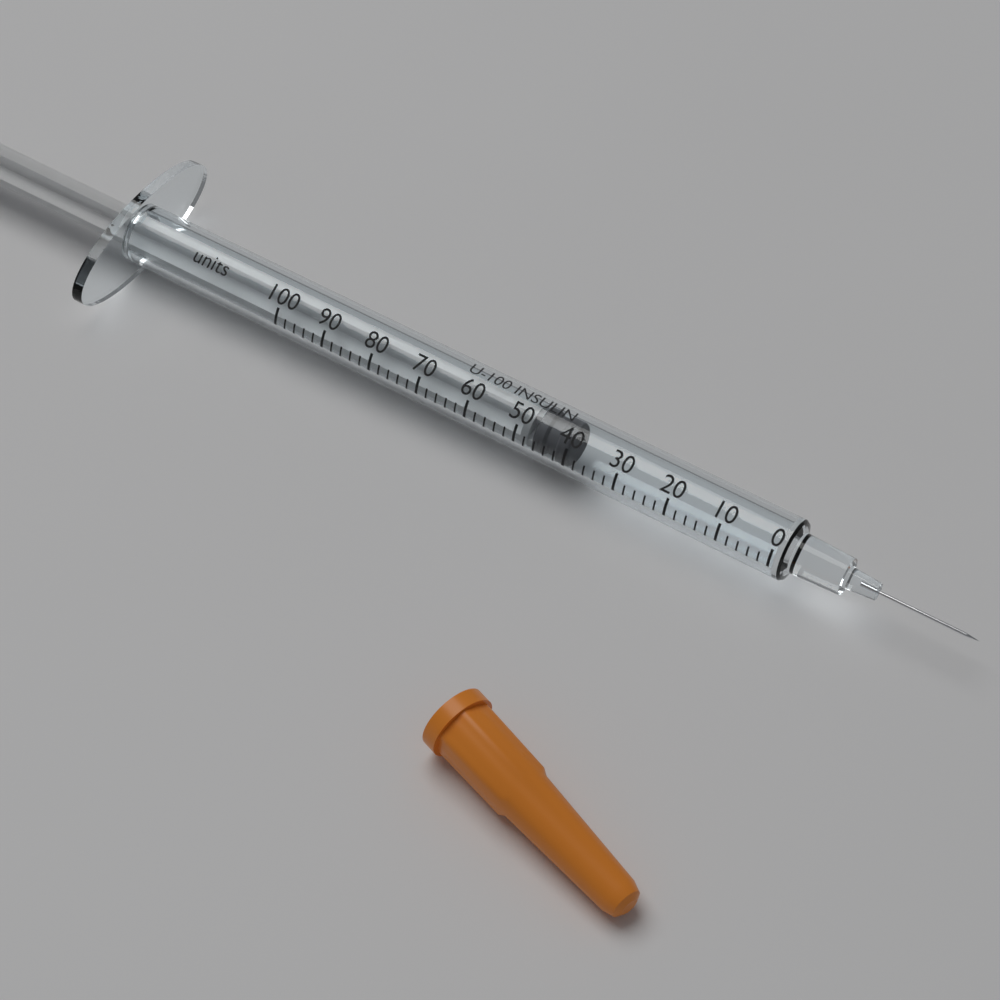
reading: 40 units
